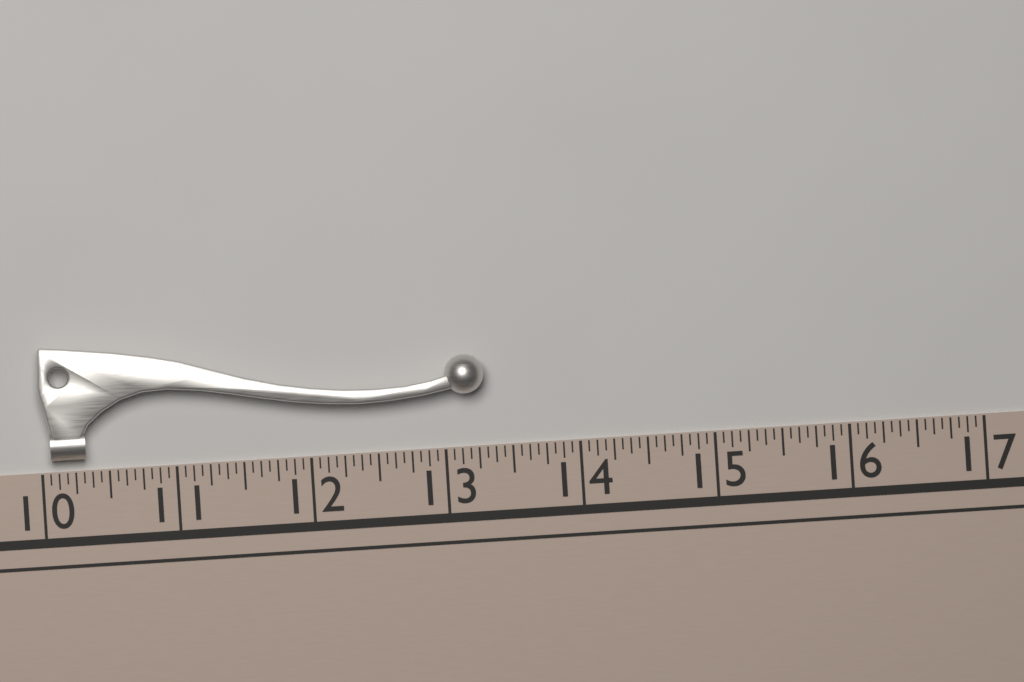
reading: 13.3125 (no unit)
